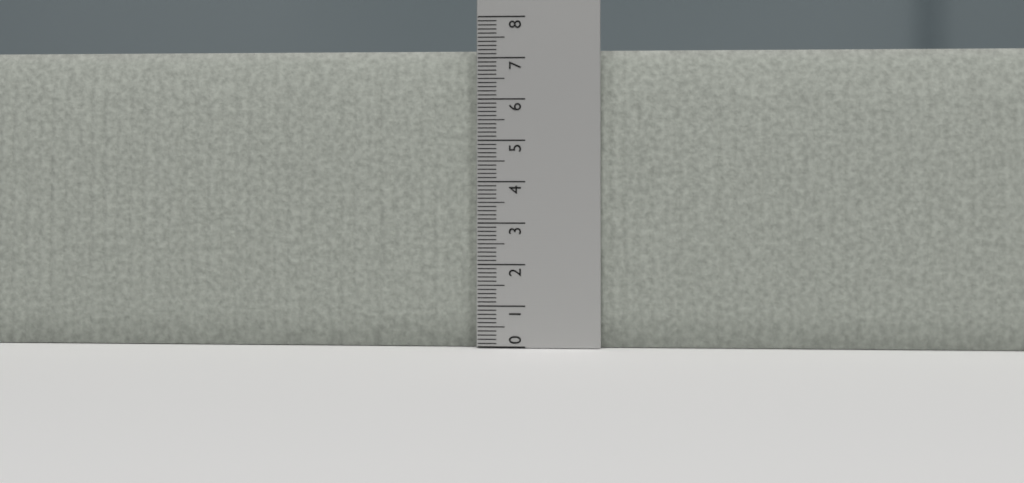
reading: 7.2 (no unit)
